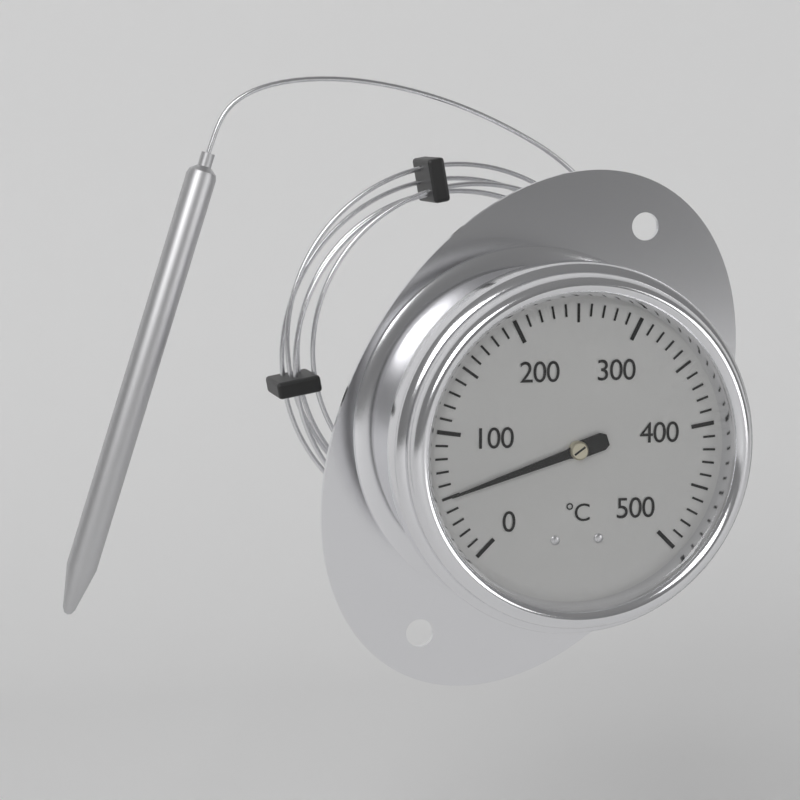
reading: 50 °C
